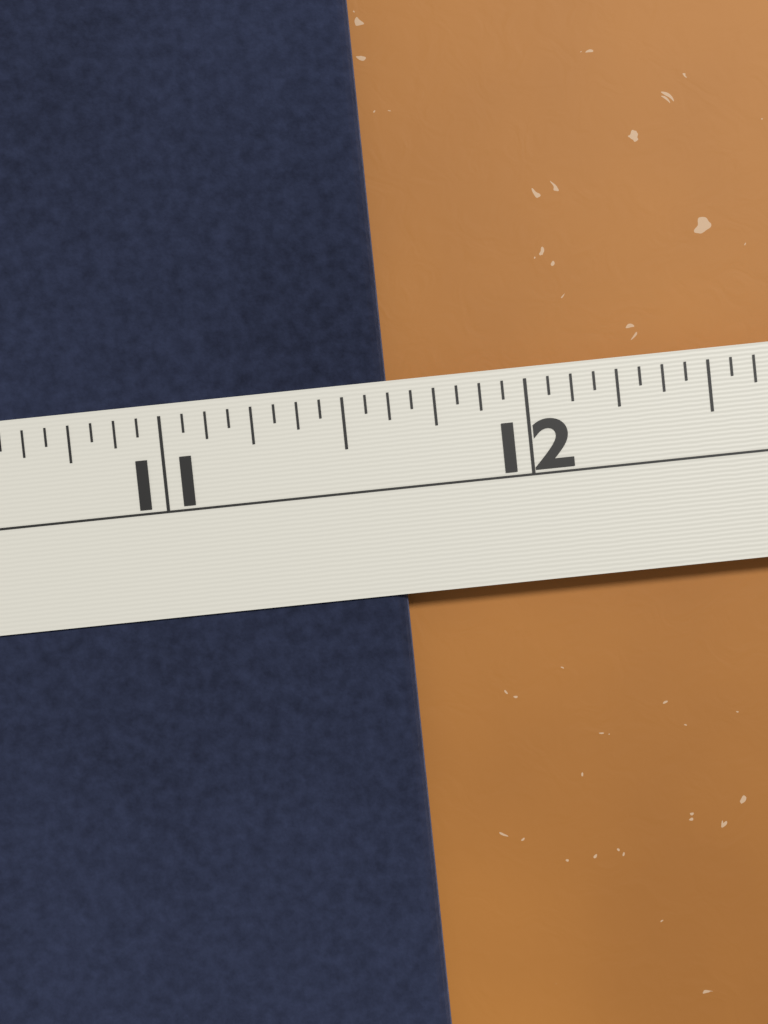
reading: 11.6250 in
